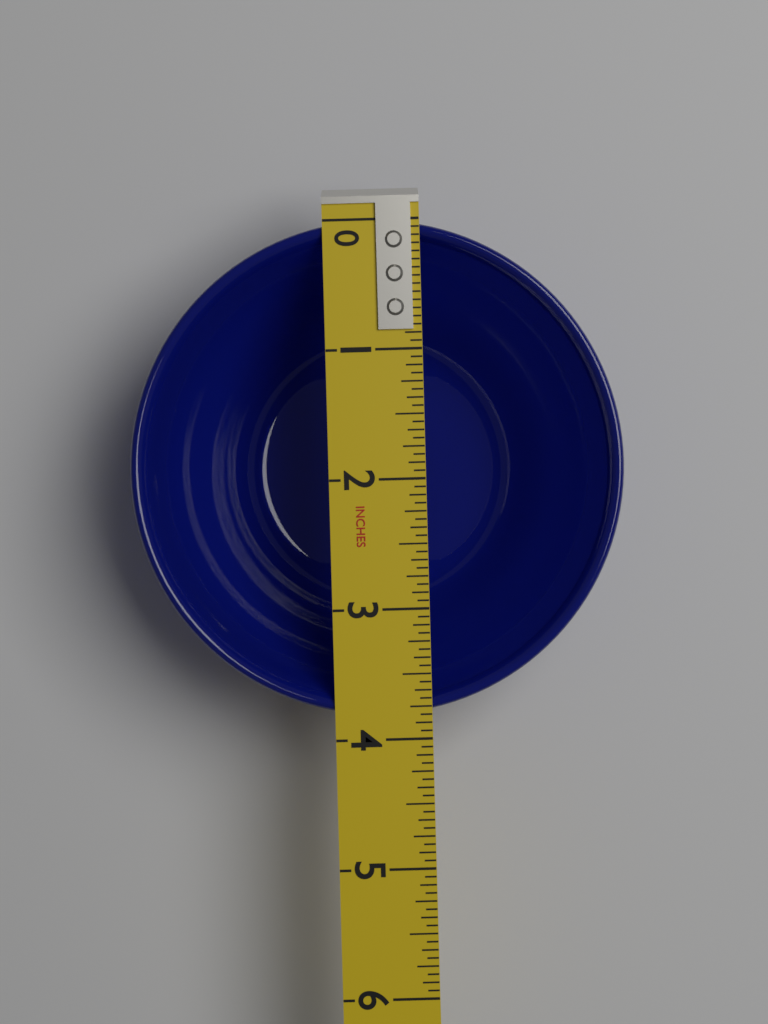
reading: 3.8125 in
